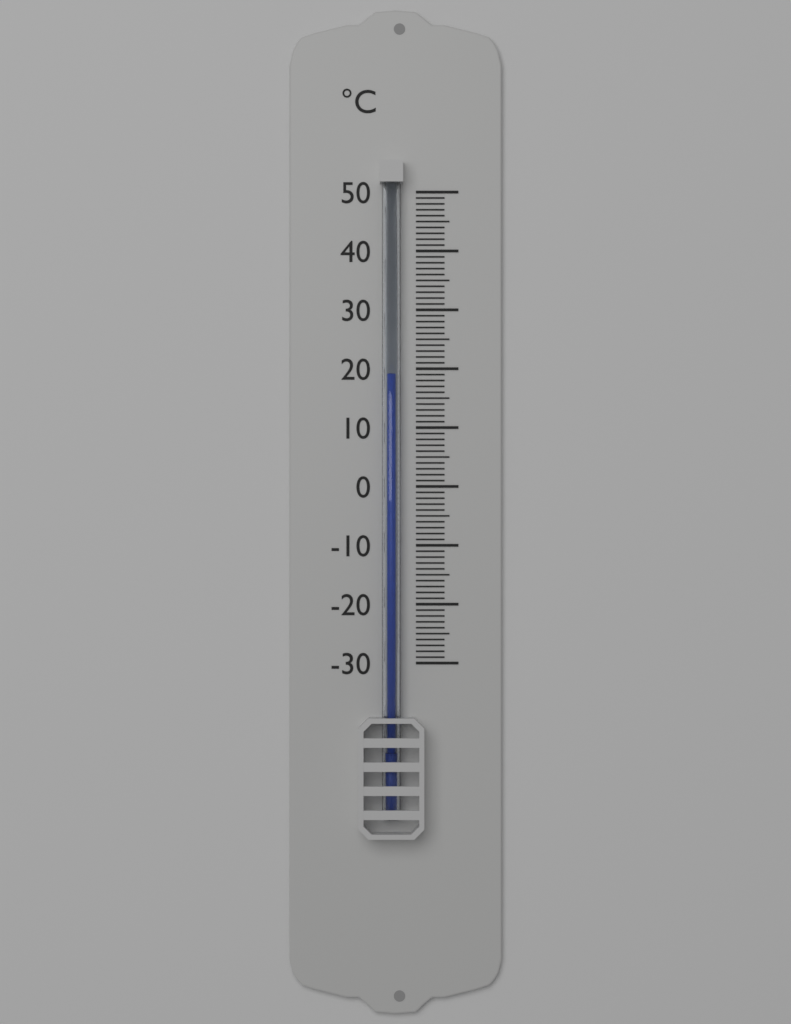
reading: 19 °C
